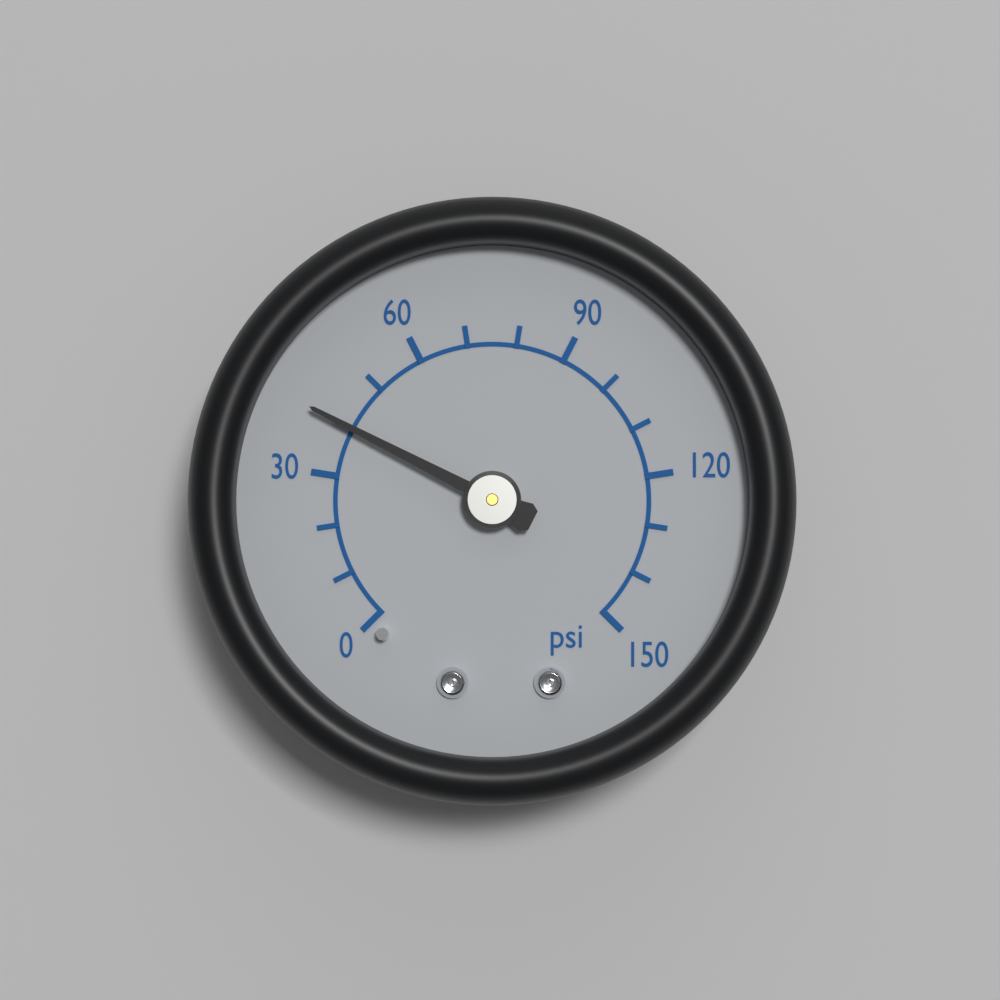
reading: 40 psi
